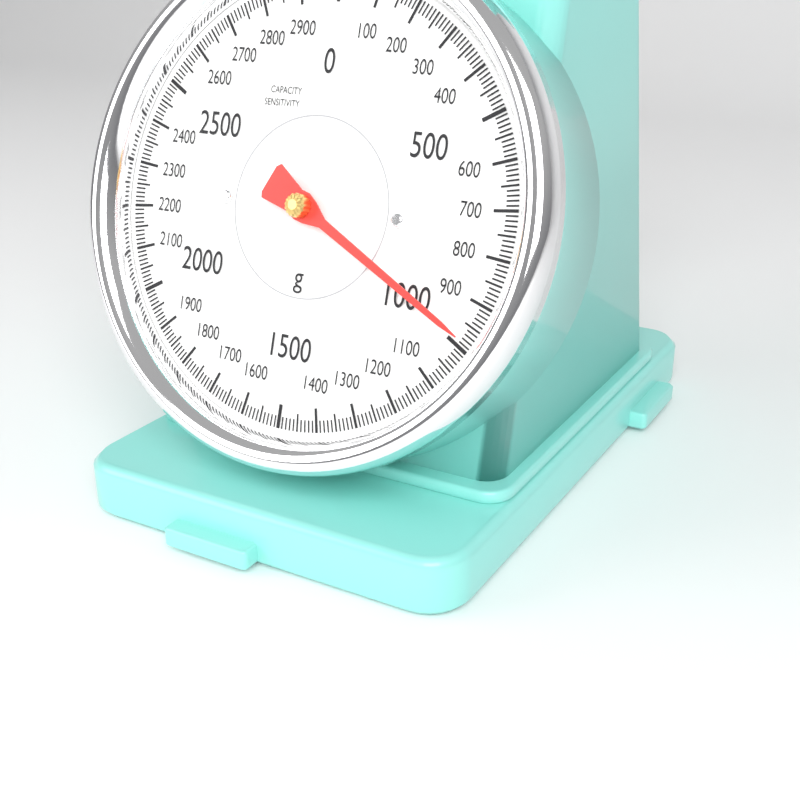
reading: 980 g
